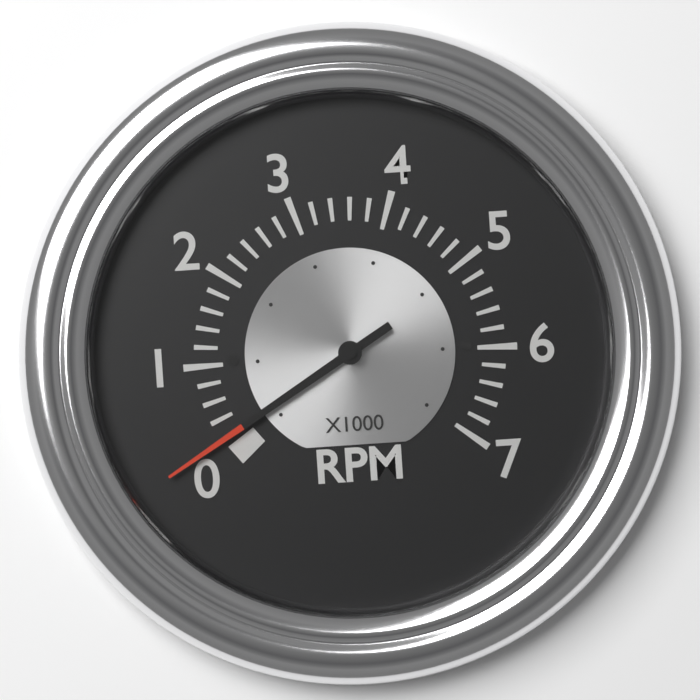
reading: 0.2 x1000 RPM
